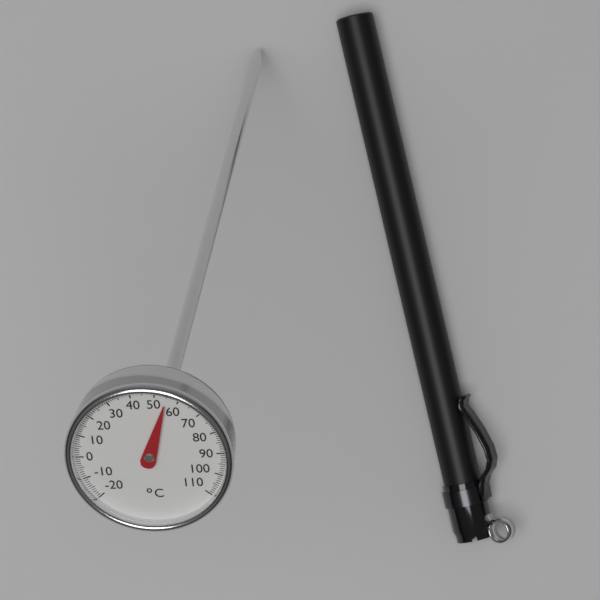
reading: 55 °C
